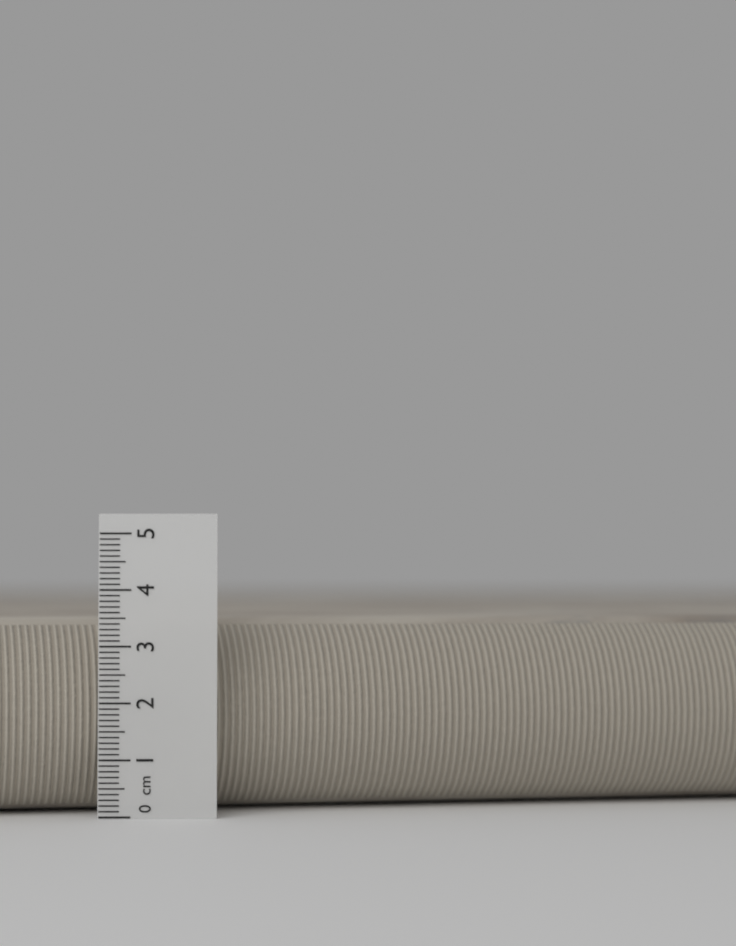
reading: 3.5 cm
